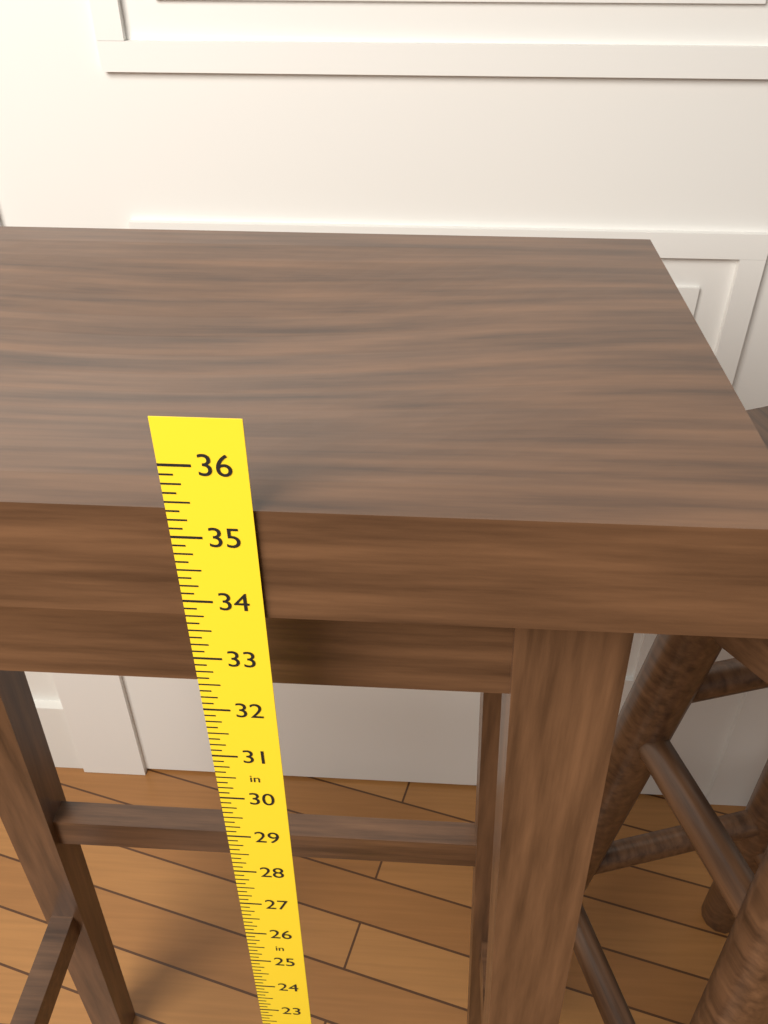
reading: 35.375 in
